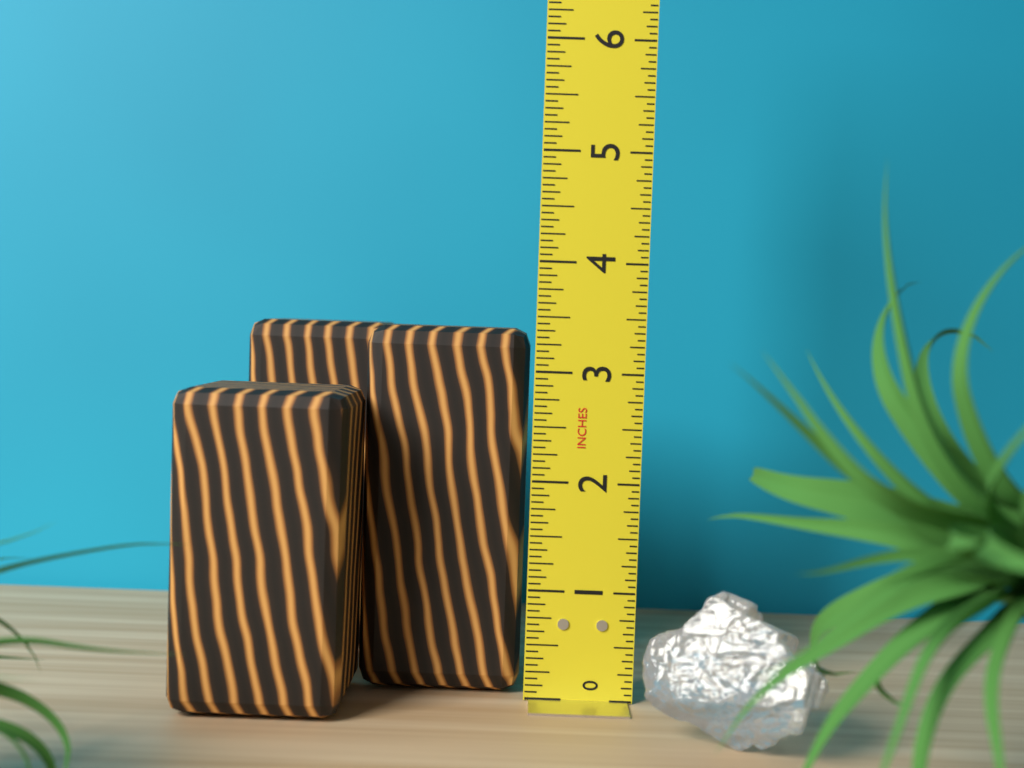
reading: 3.3750 in
